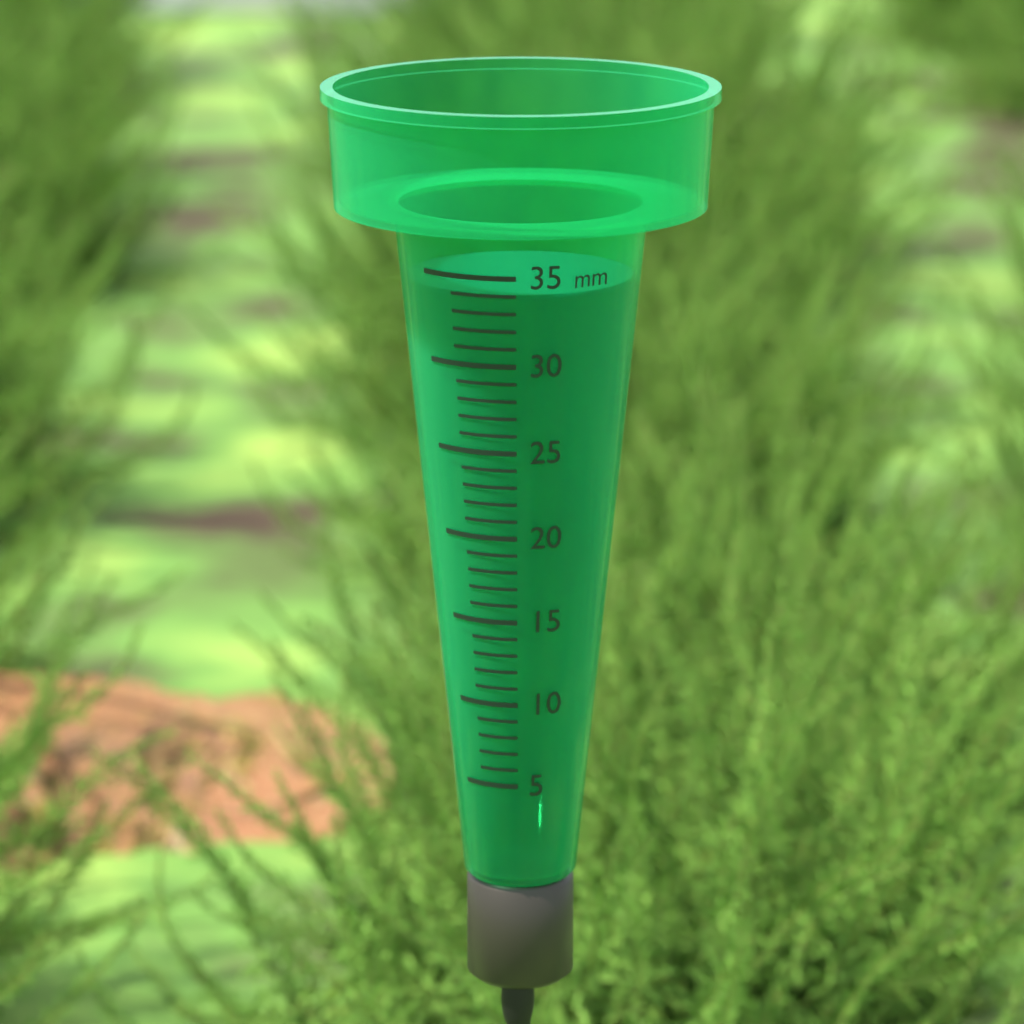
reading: 34 mm
